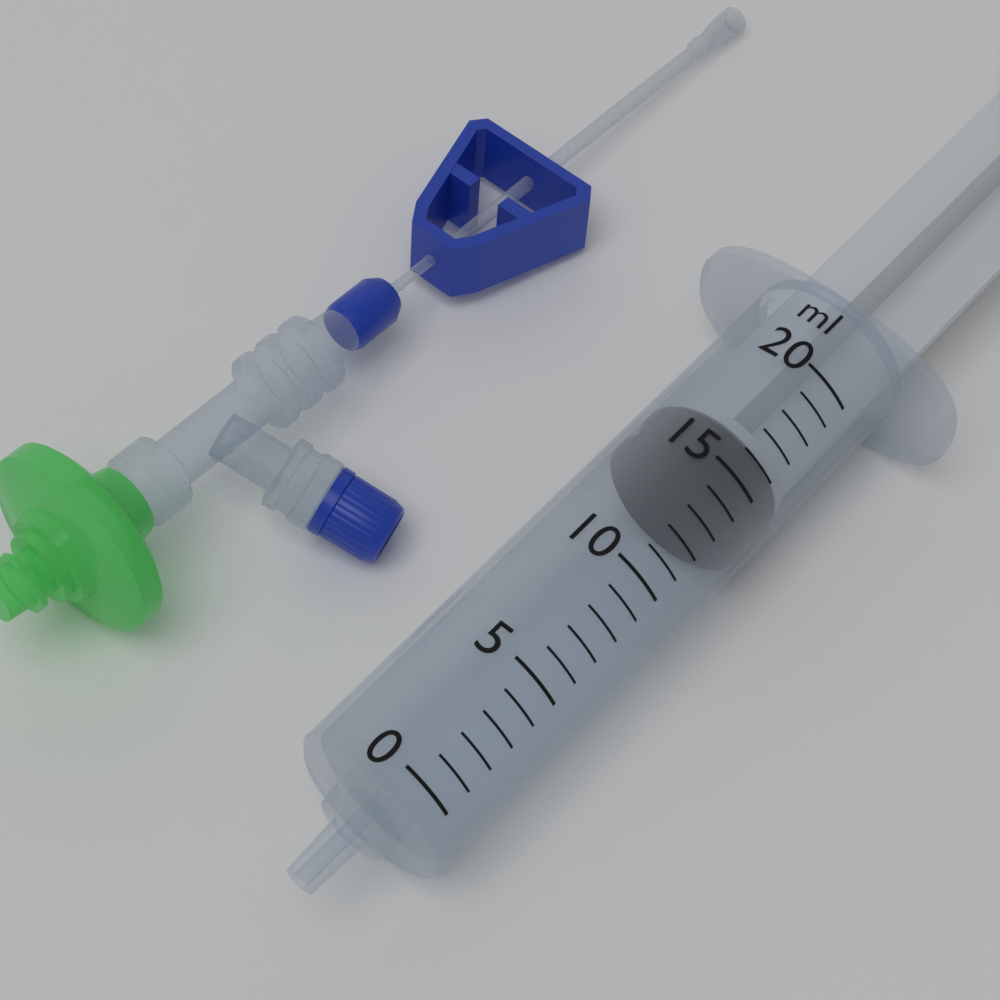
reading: 14 ml
